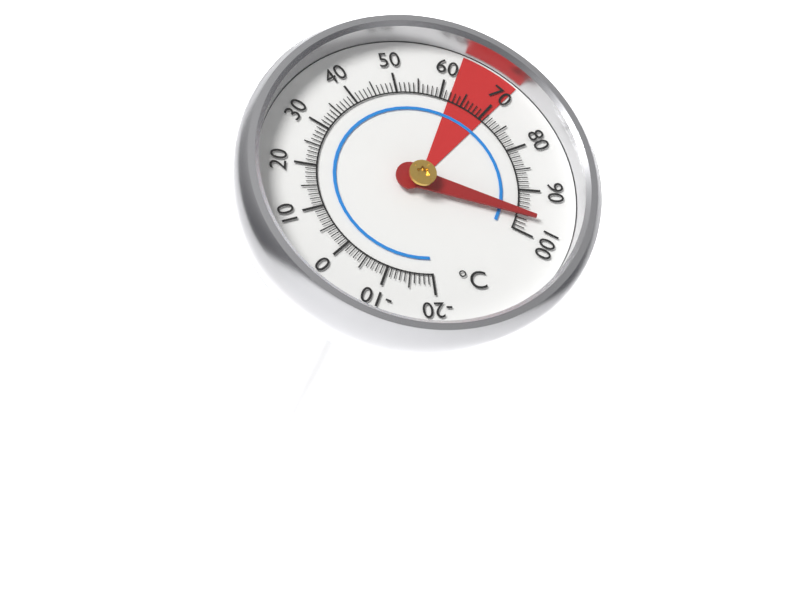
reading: 96 °C
